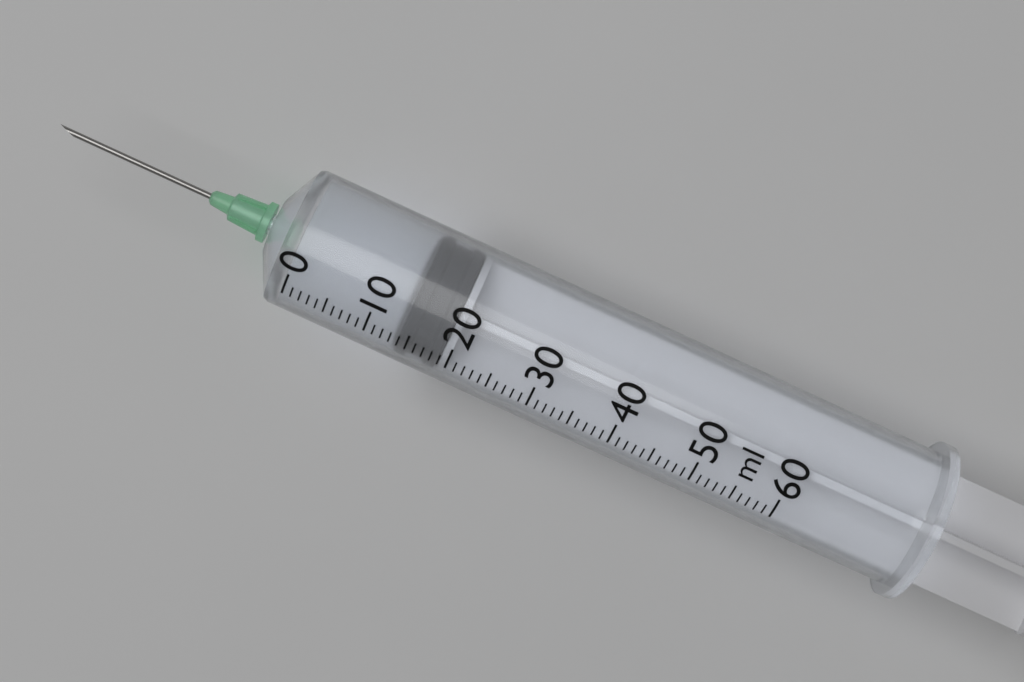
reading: 14 ml
